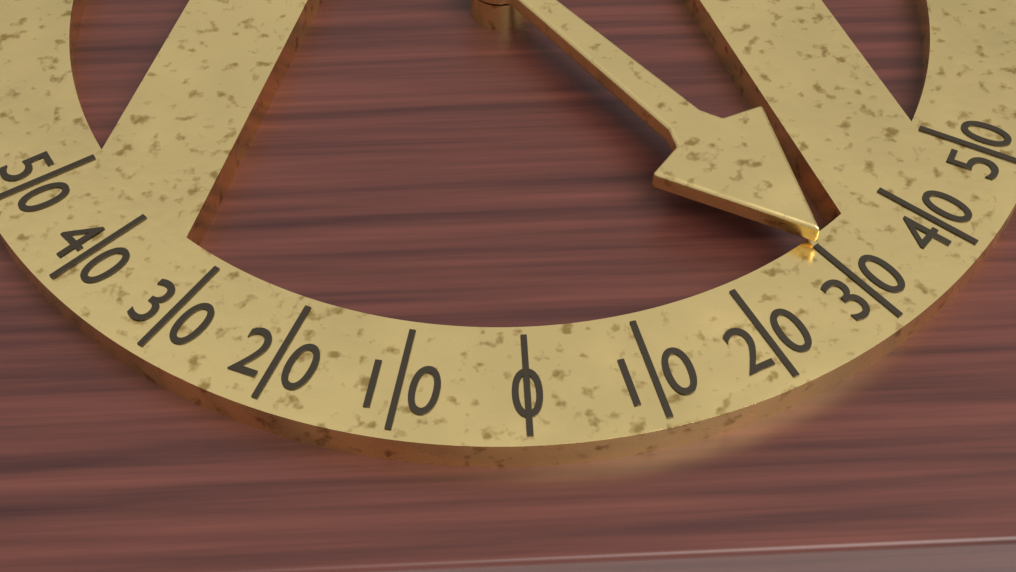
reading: 30 (no unit)
